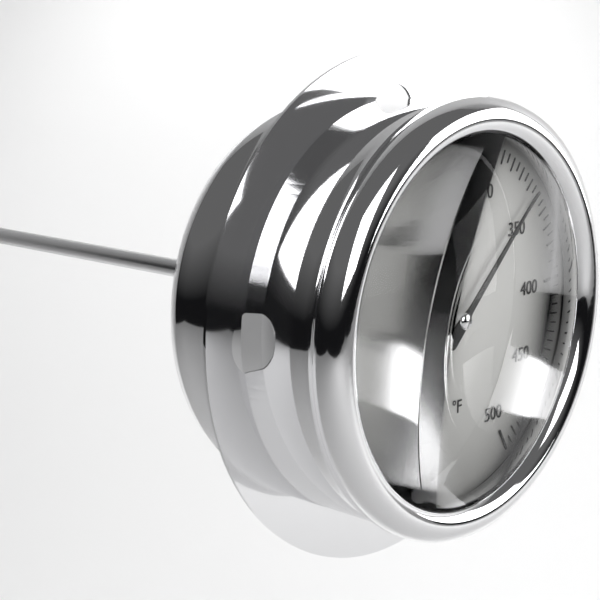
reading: 345 °F
